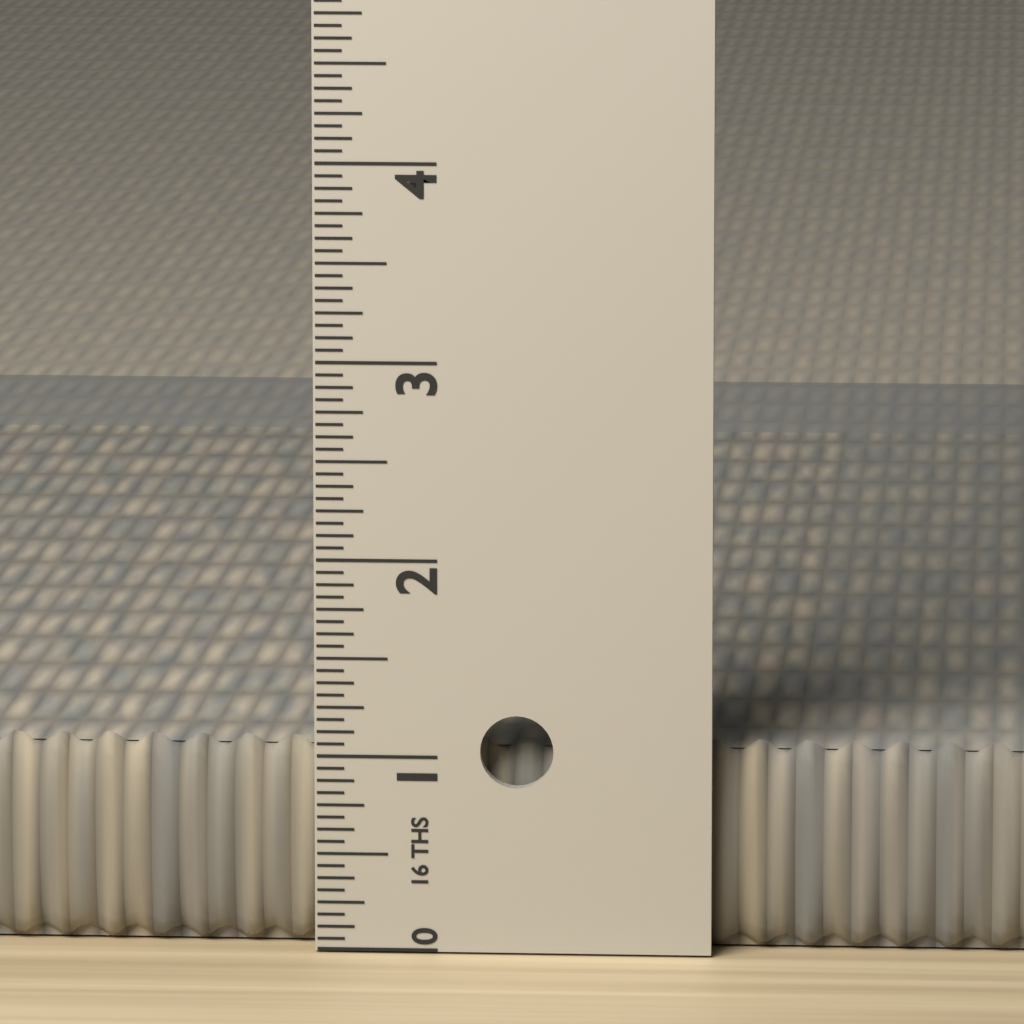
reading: 1.0625 in
